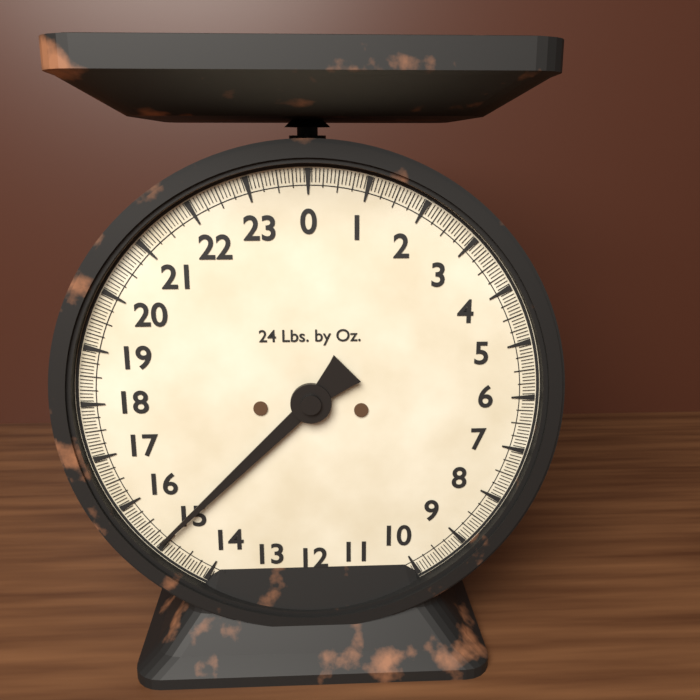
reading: 15.0625 lb
